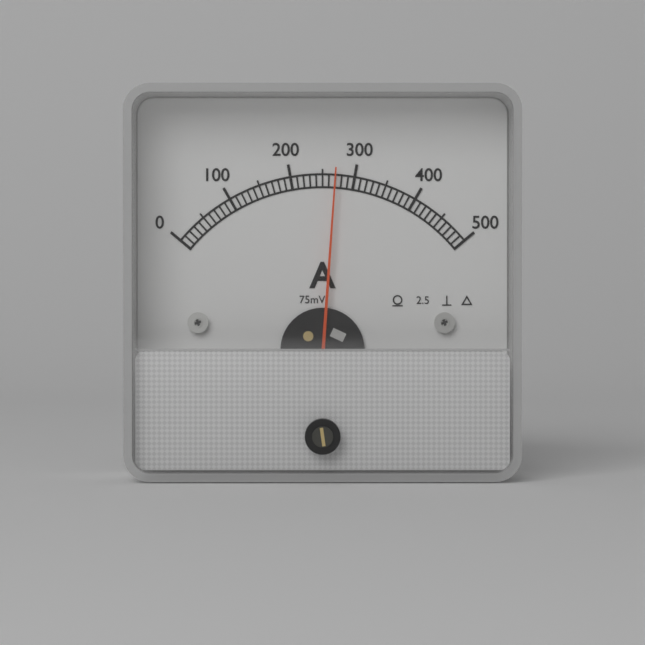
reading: 270 A
